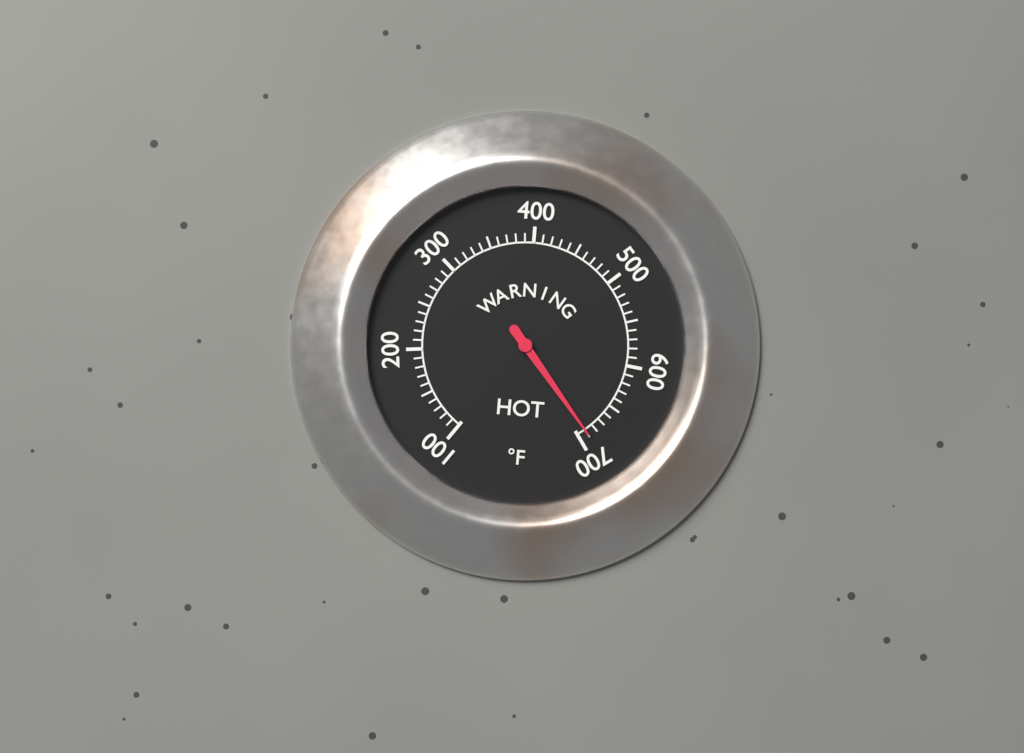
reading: 690 °F
